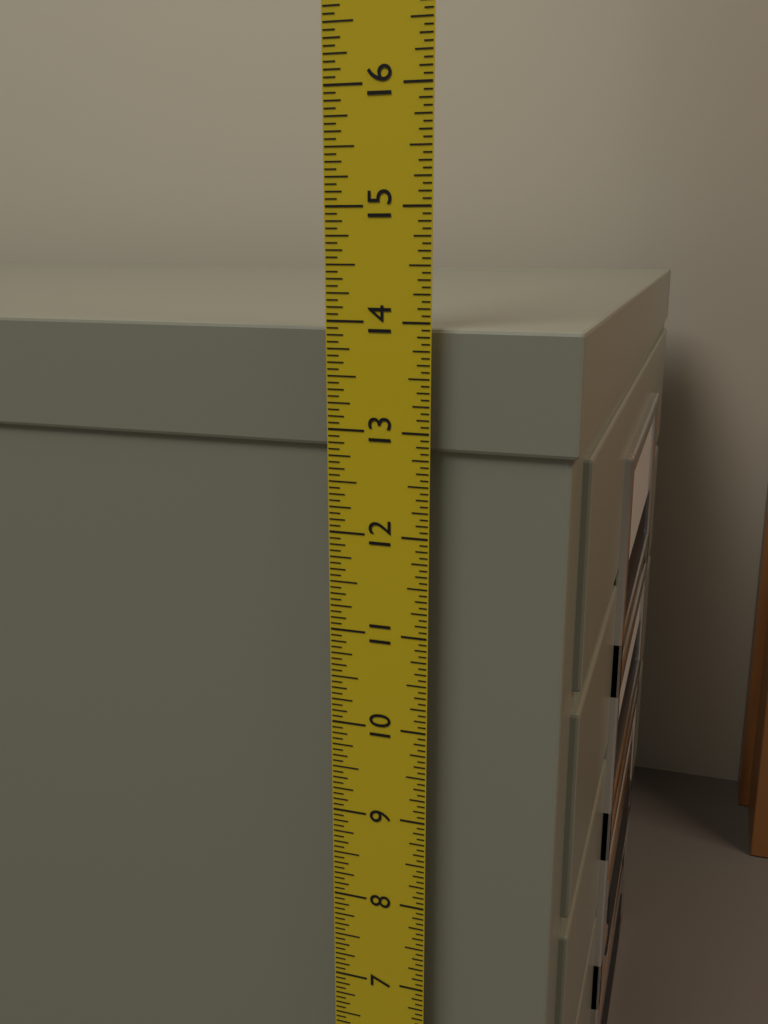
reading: 13.9375 in
